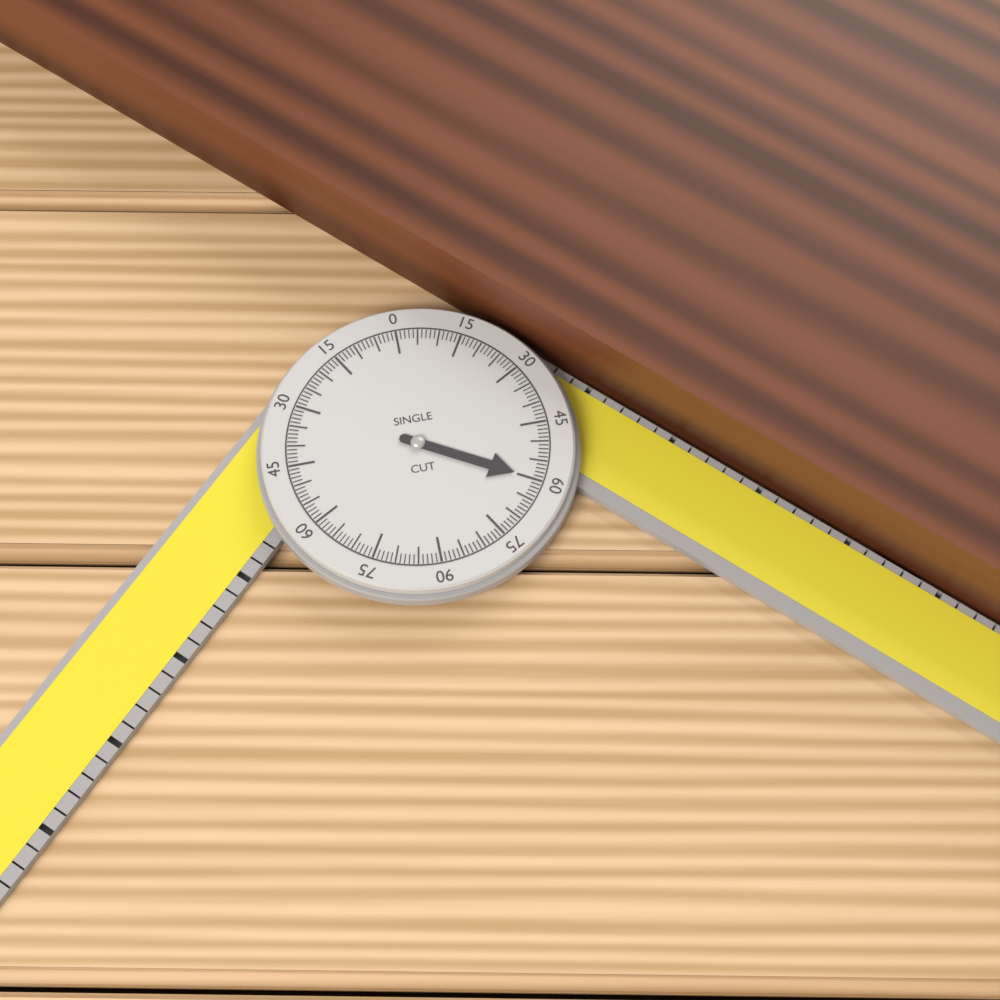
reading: 60 °
